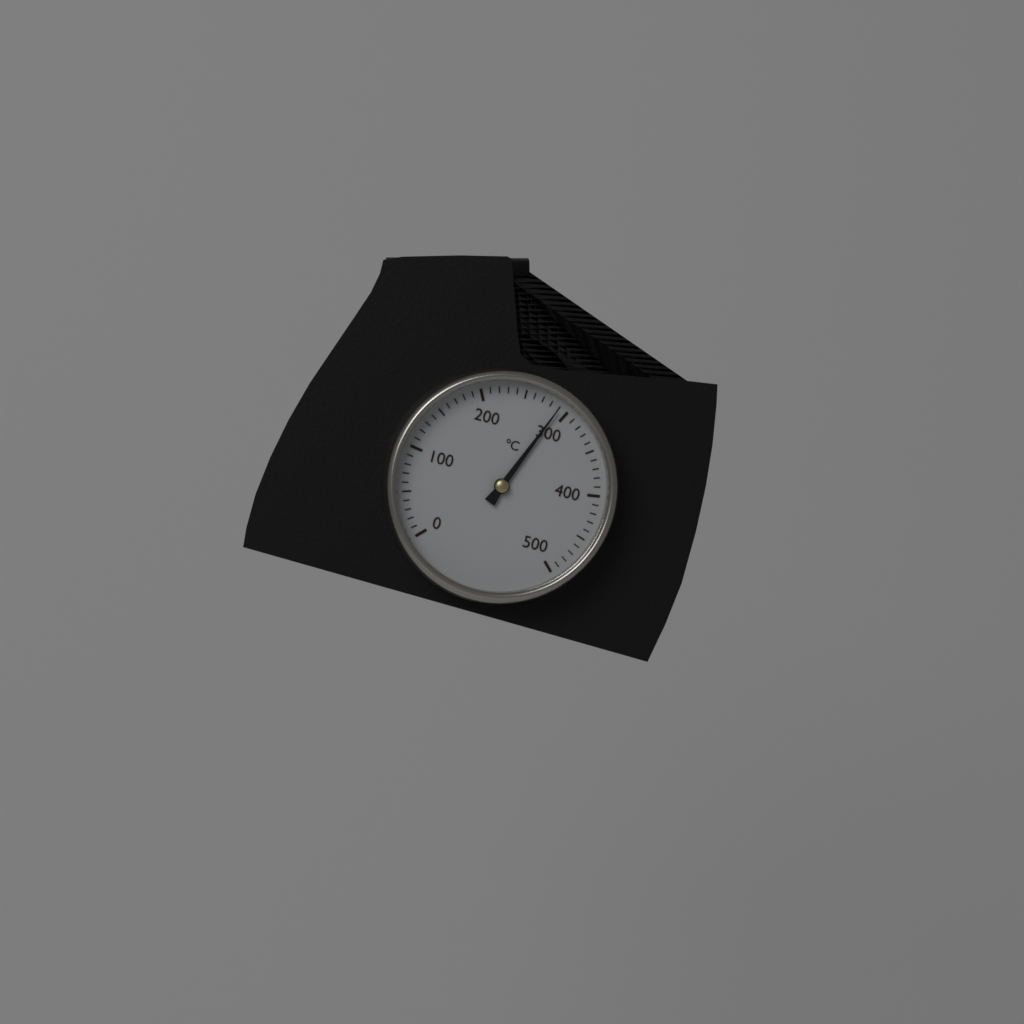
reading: 290 °C
